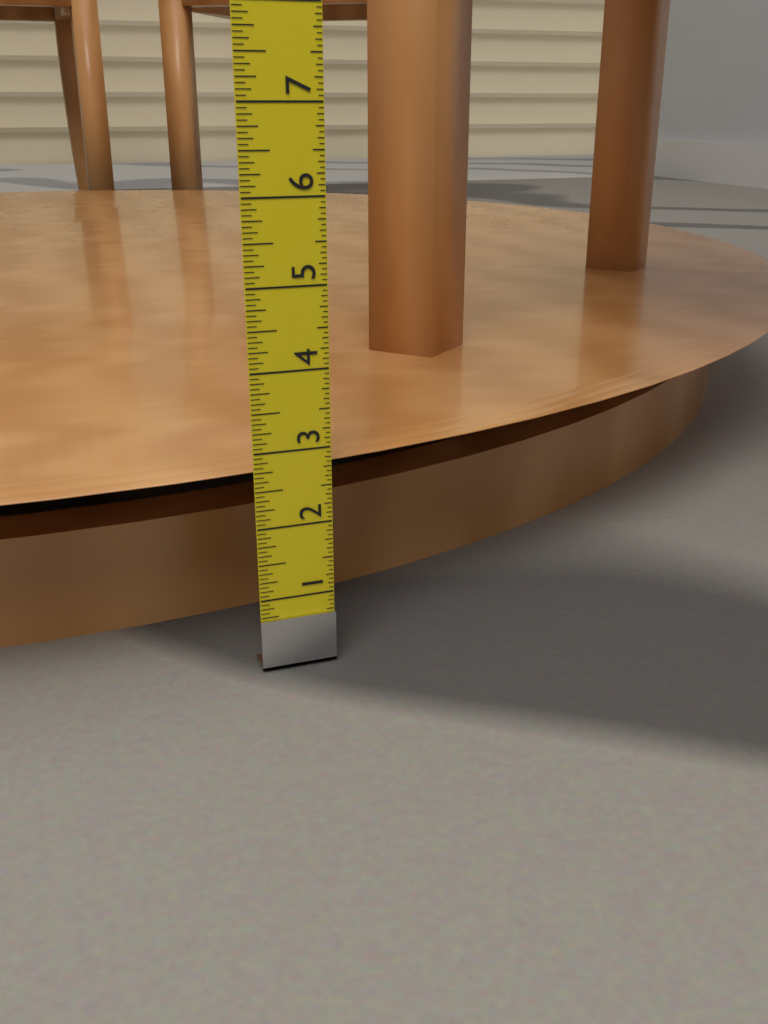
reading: 2.7500 in
